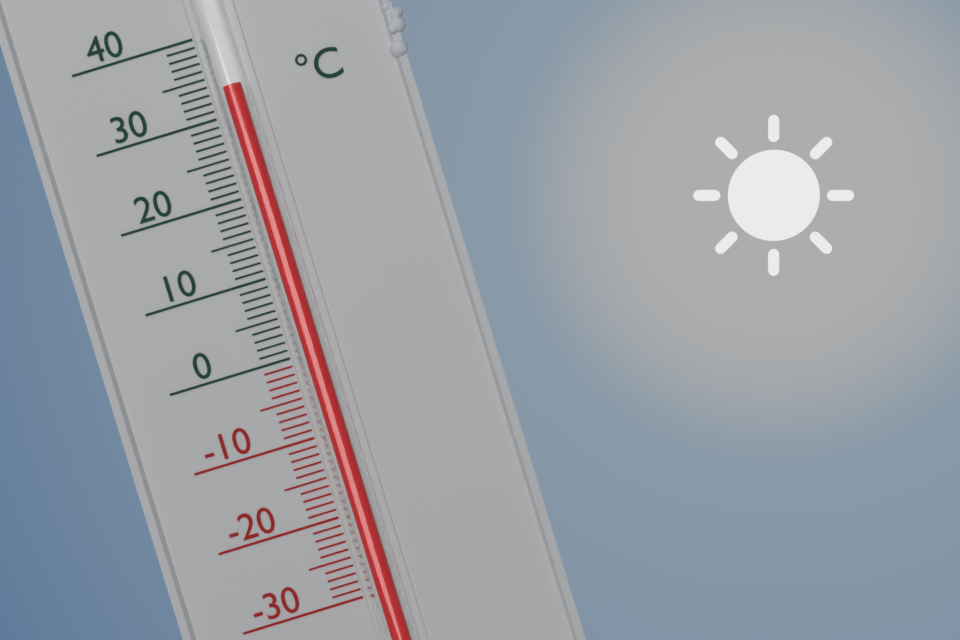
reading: 33 °C
